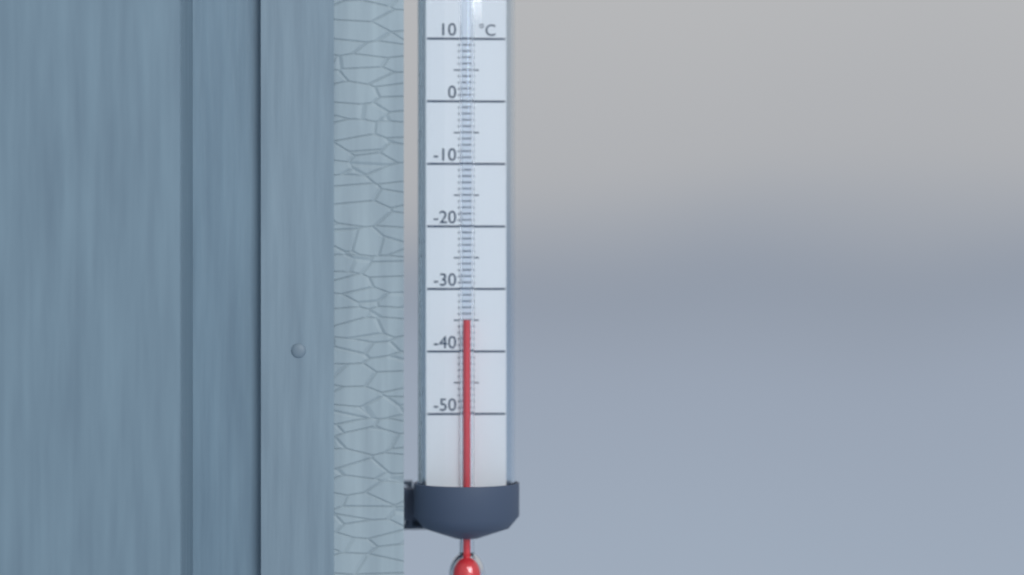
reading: -35 °C
